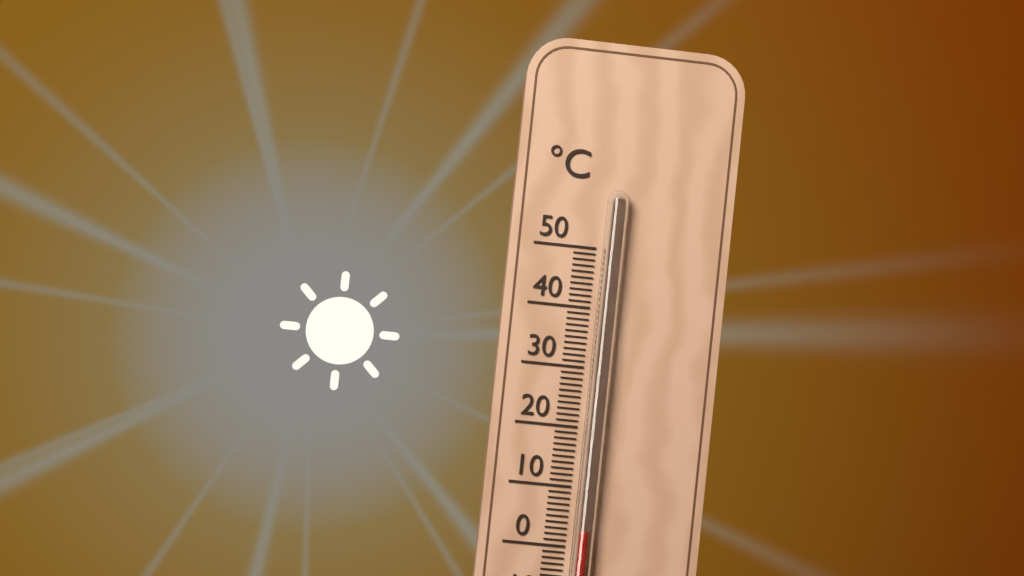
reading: 3 °C
